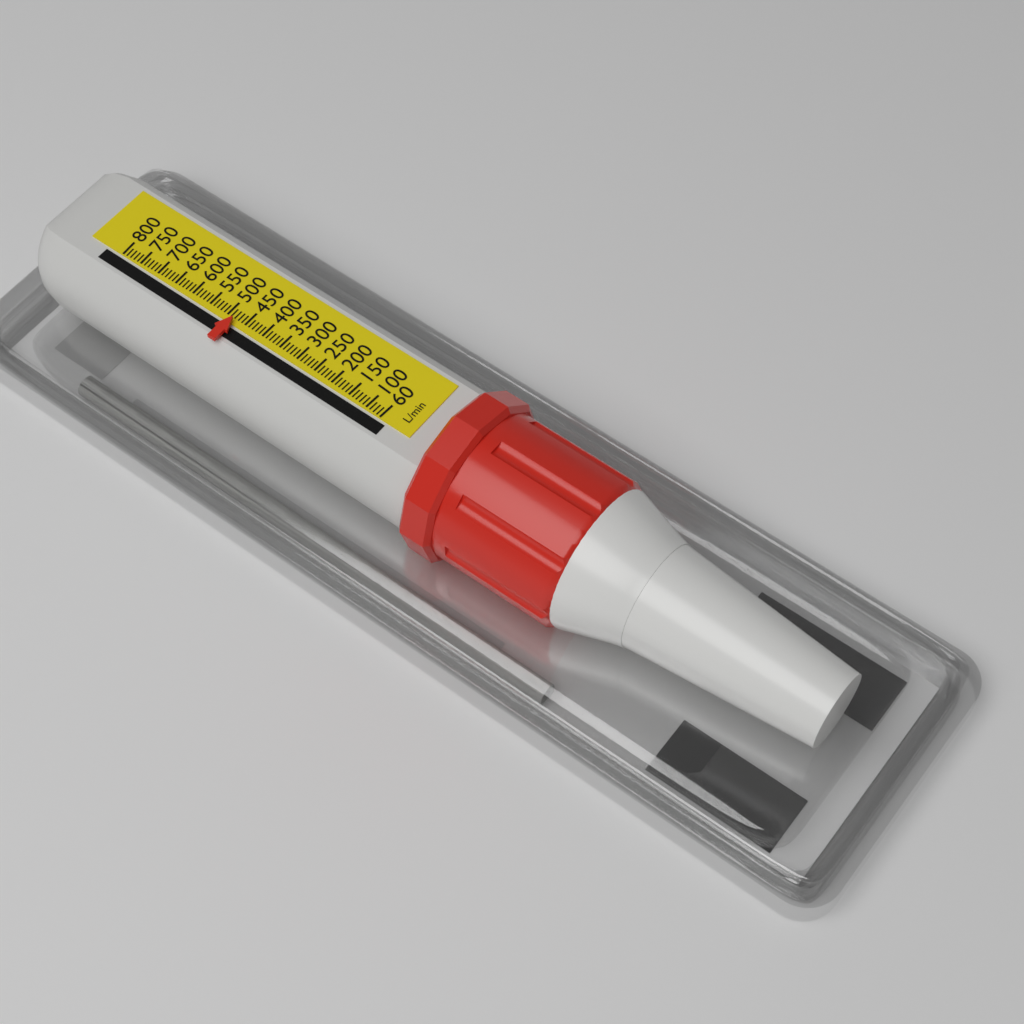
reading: 480 L/min
